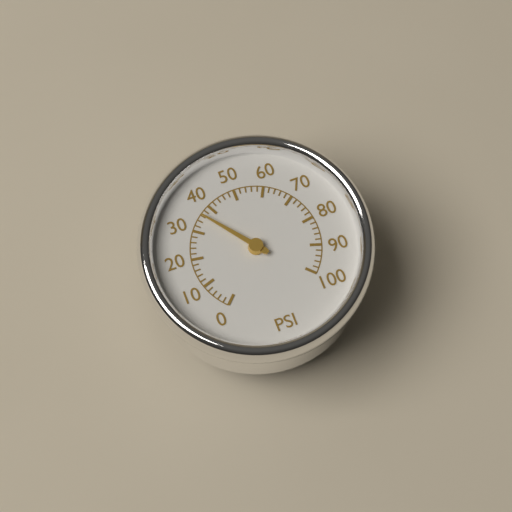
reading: 36 psi
